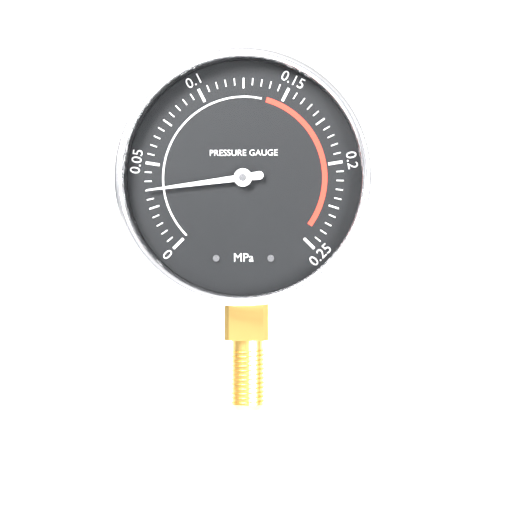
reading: 0.035 MPa
